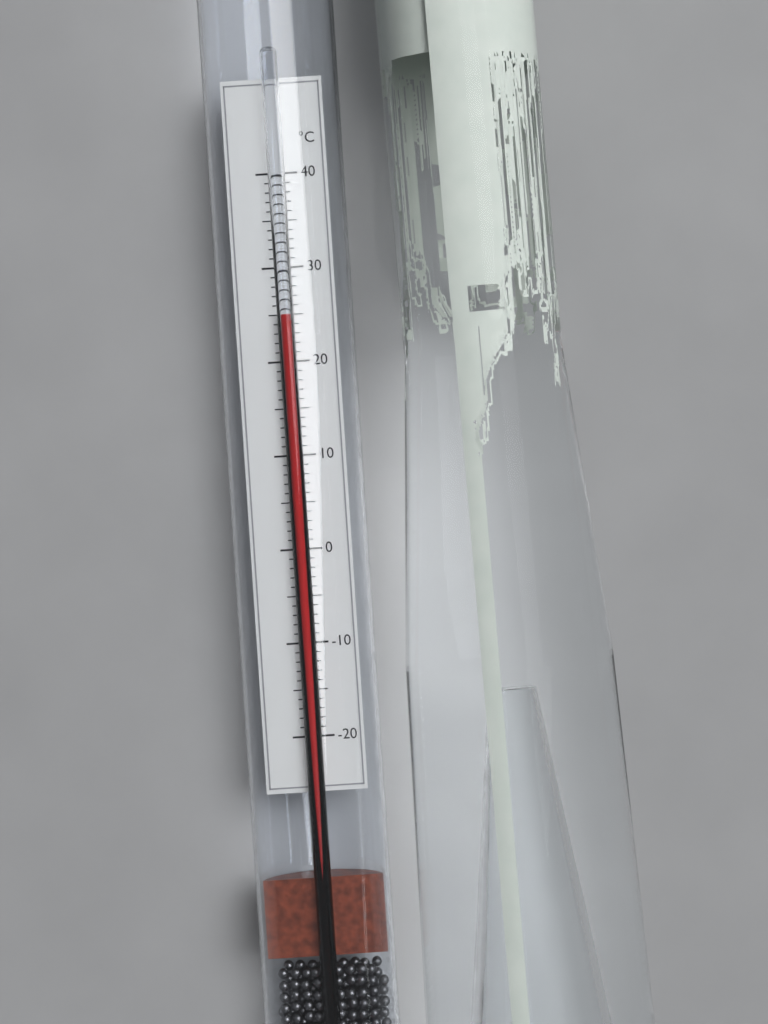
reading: 25 °C
